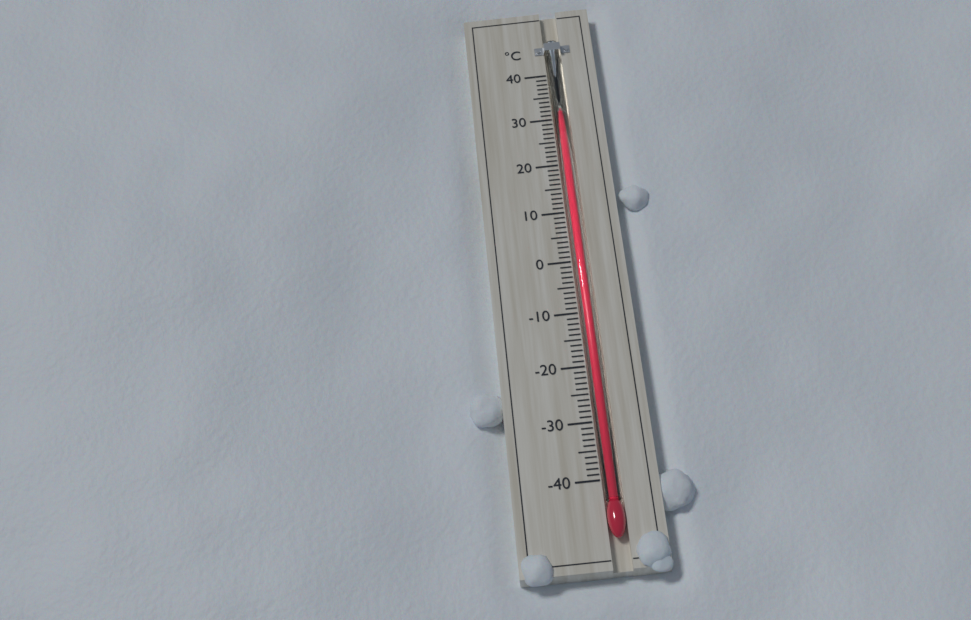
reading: 32 °C
